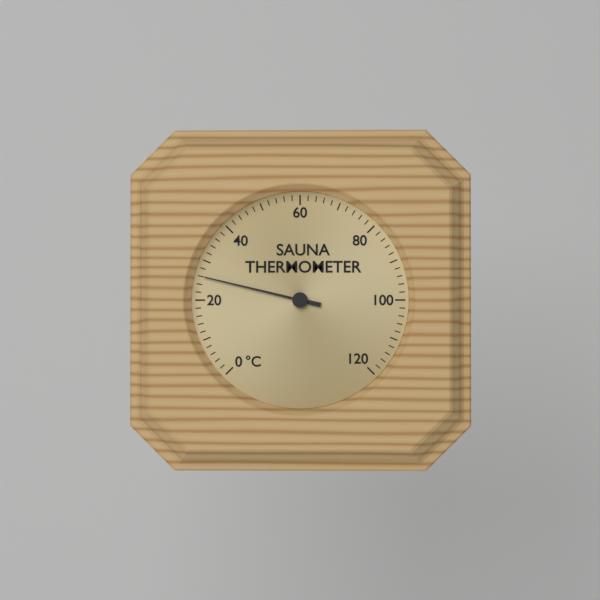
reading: 26 °C
